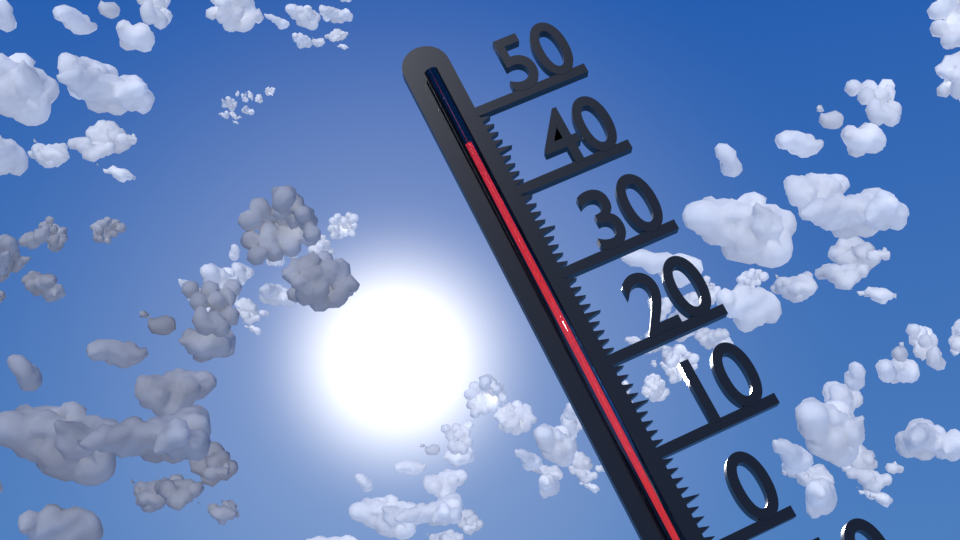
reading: 46 °C
